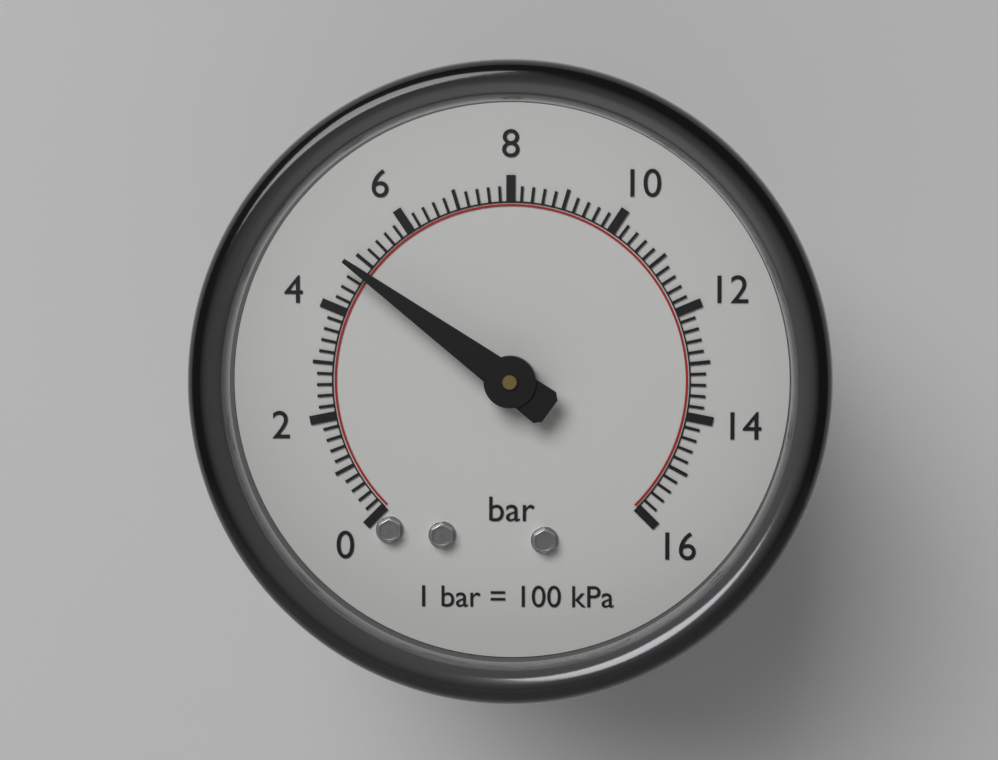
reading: 4.8 bar
